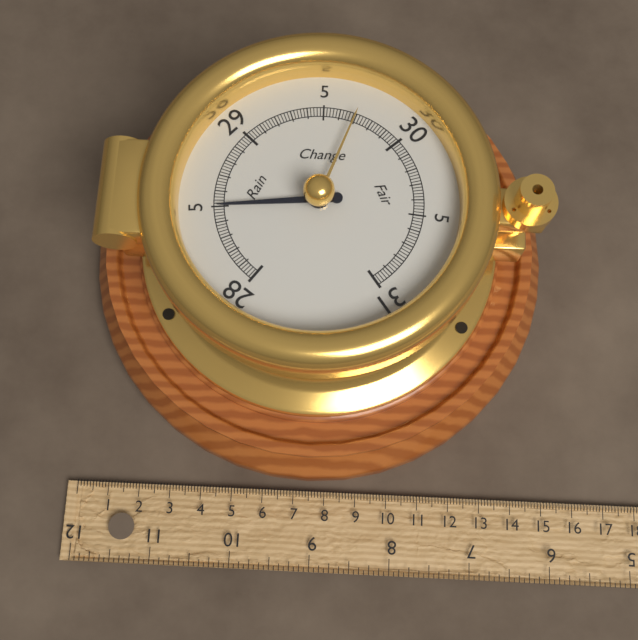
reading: 28.50 inHg
